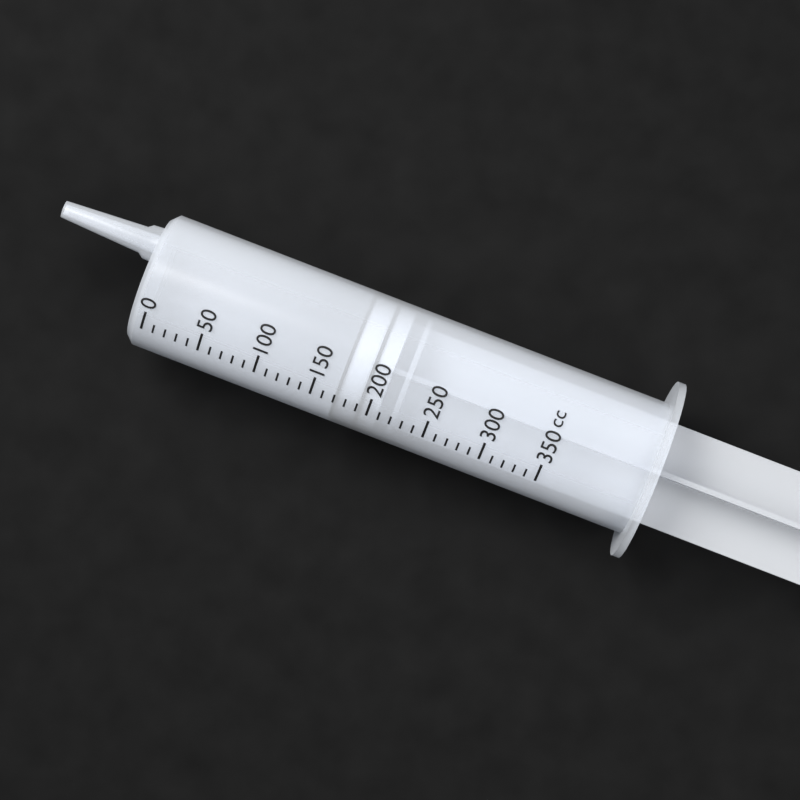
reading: 170 cc
